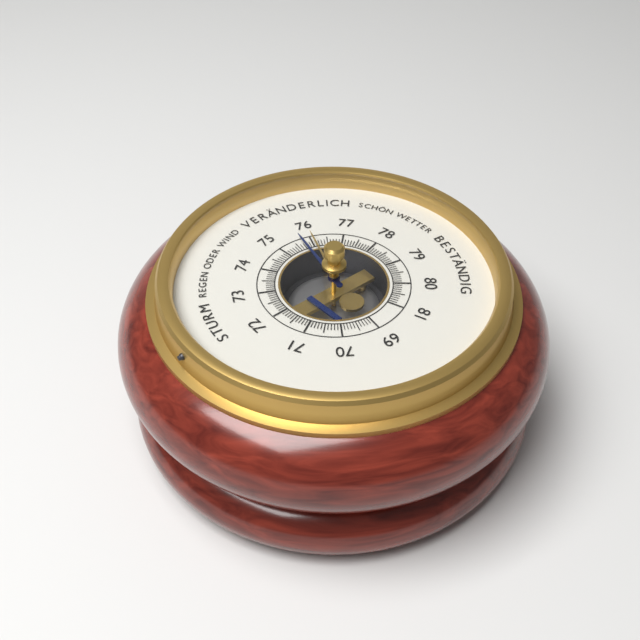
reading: 75.7 (no unit)
